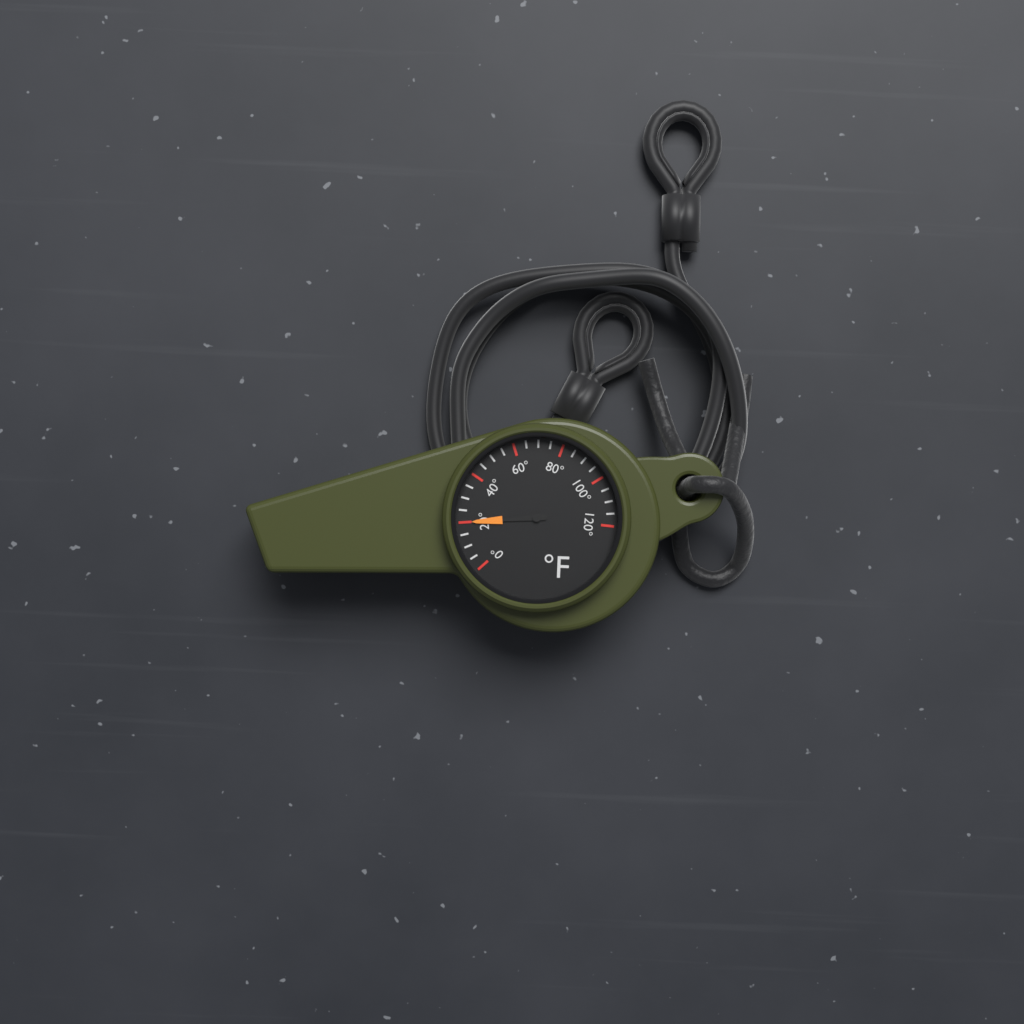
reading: 20 °F
